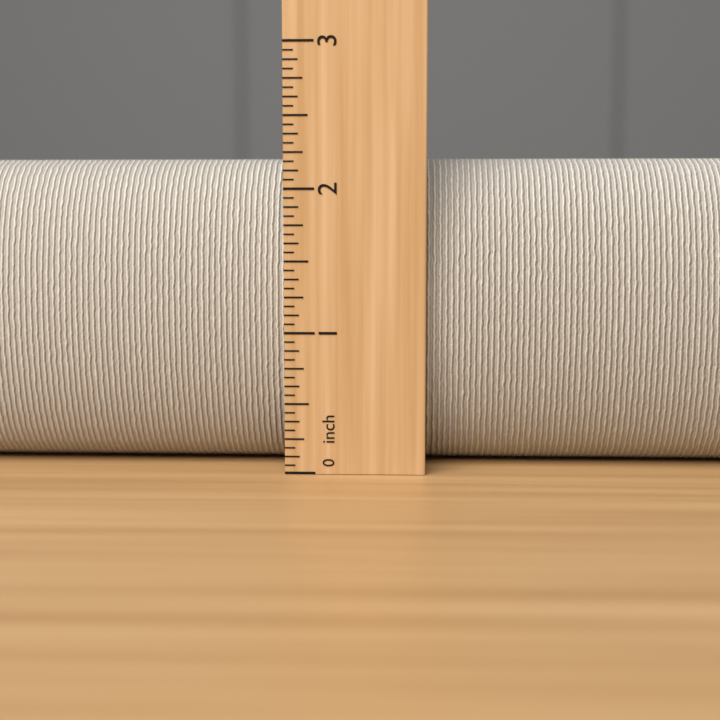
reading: 2.2500 inch
